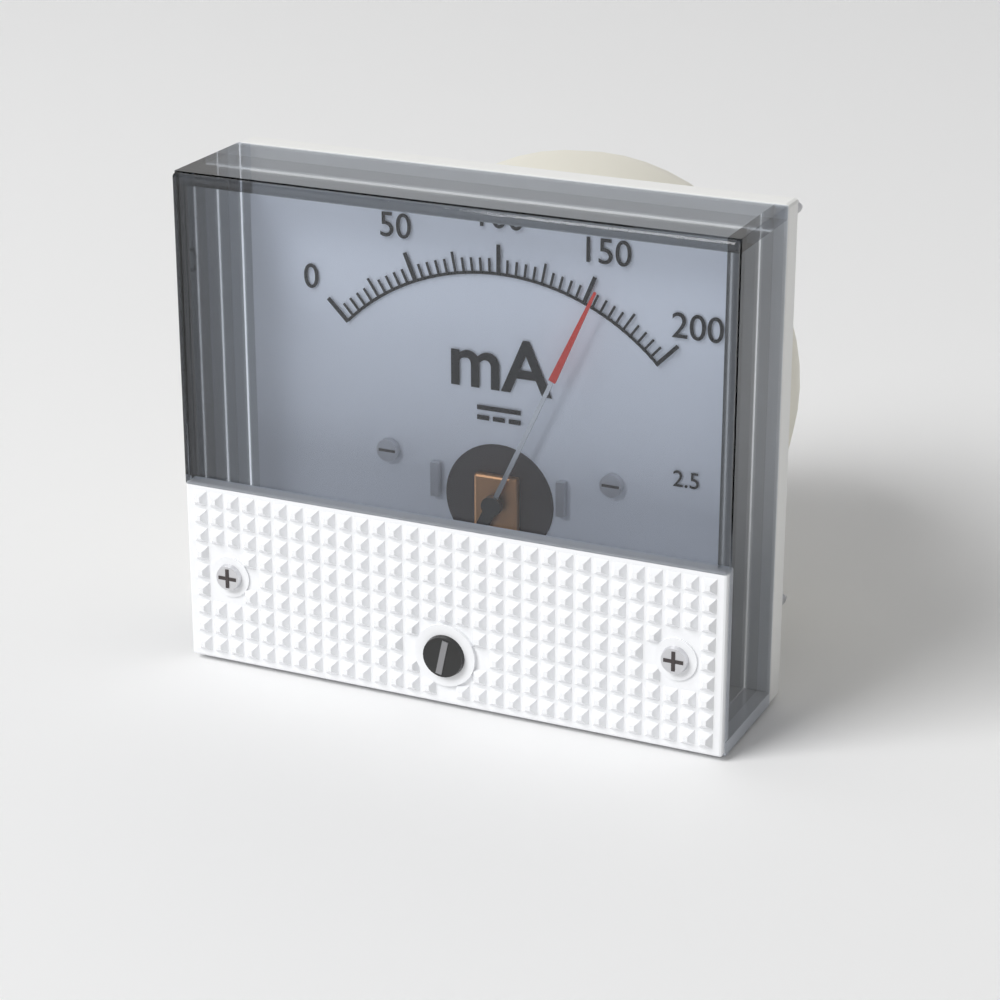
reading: 155 mA
